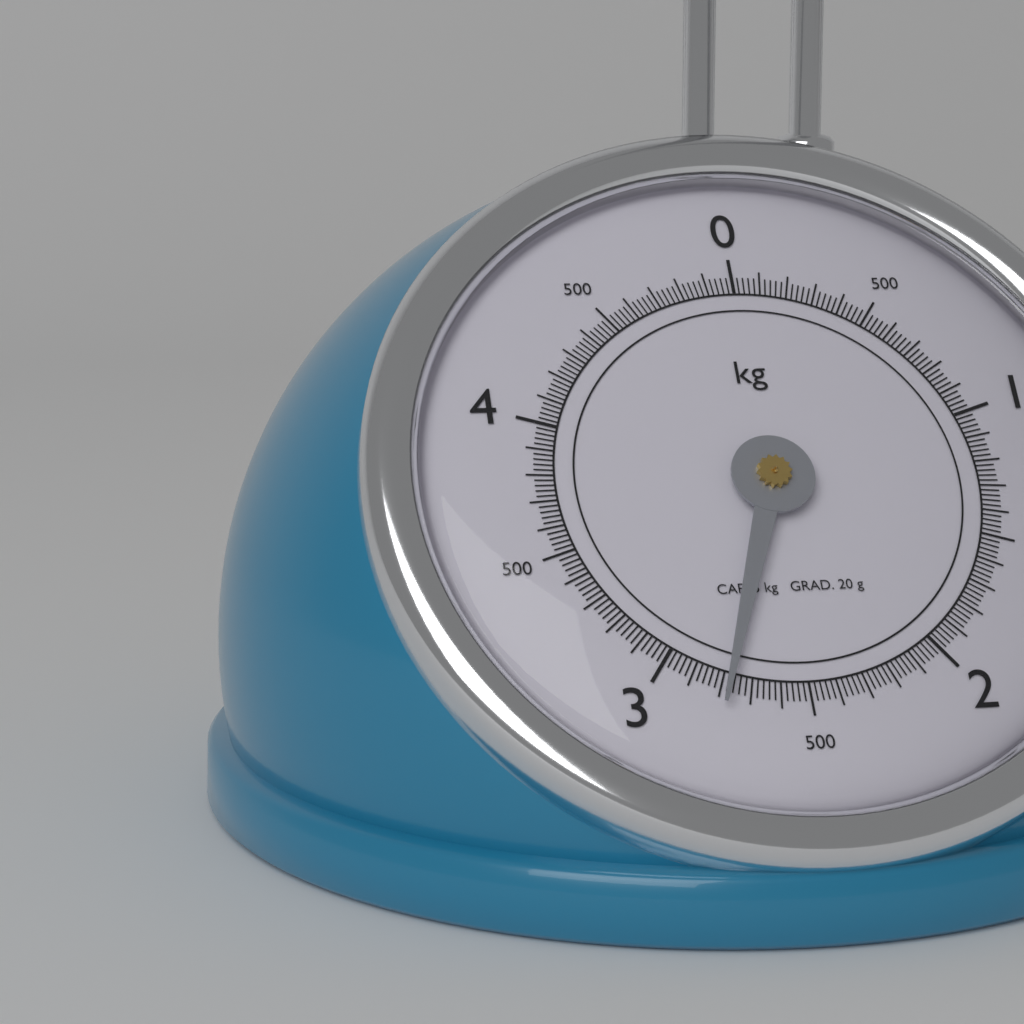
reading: 2.78 kg
